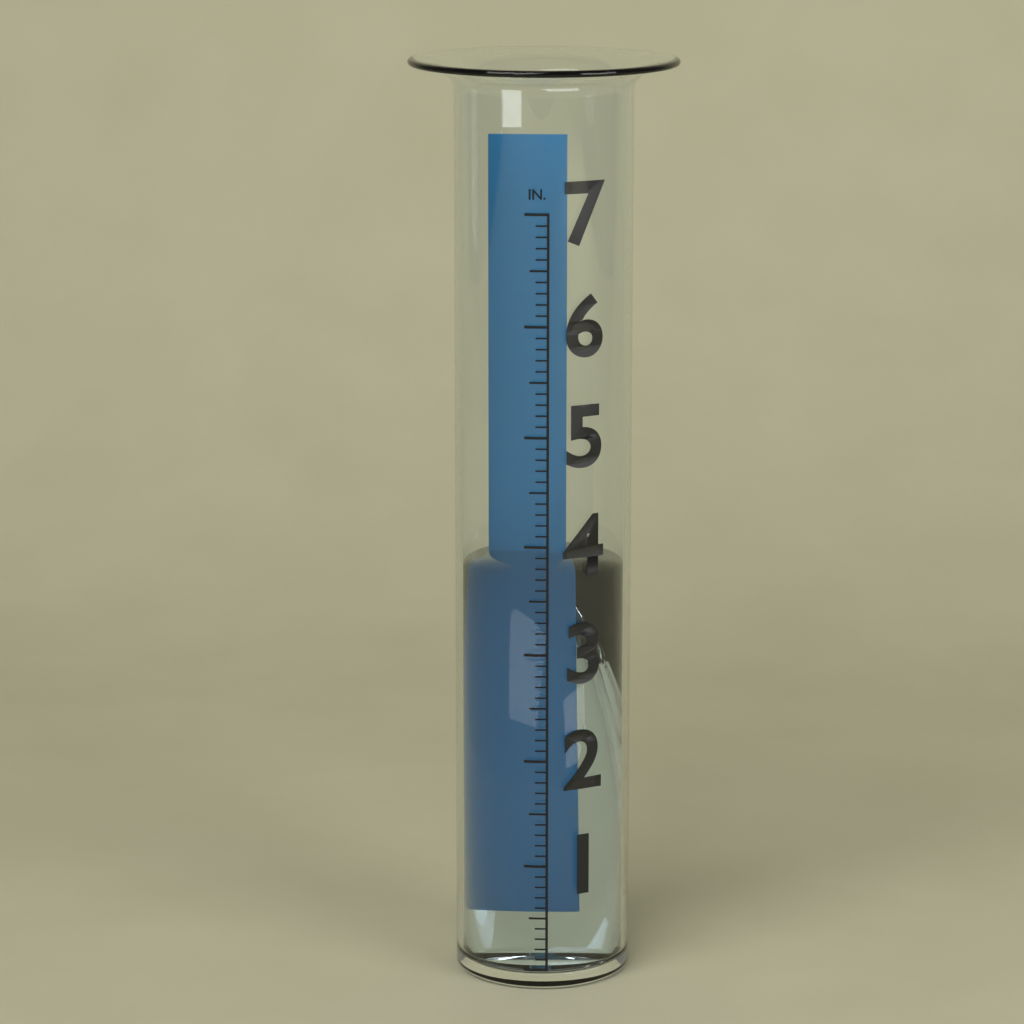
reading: 3.7 in
